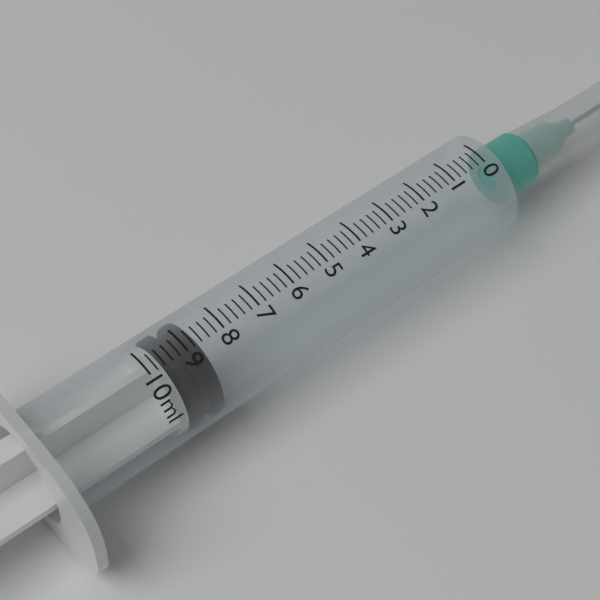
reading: 8.6 ml
